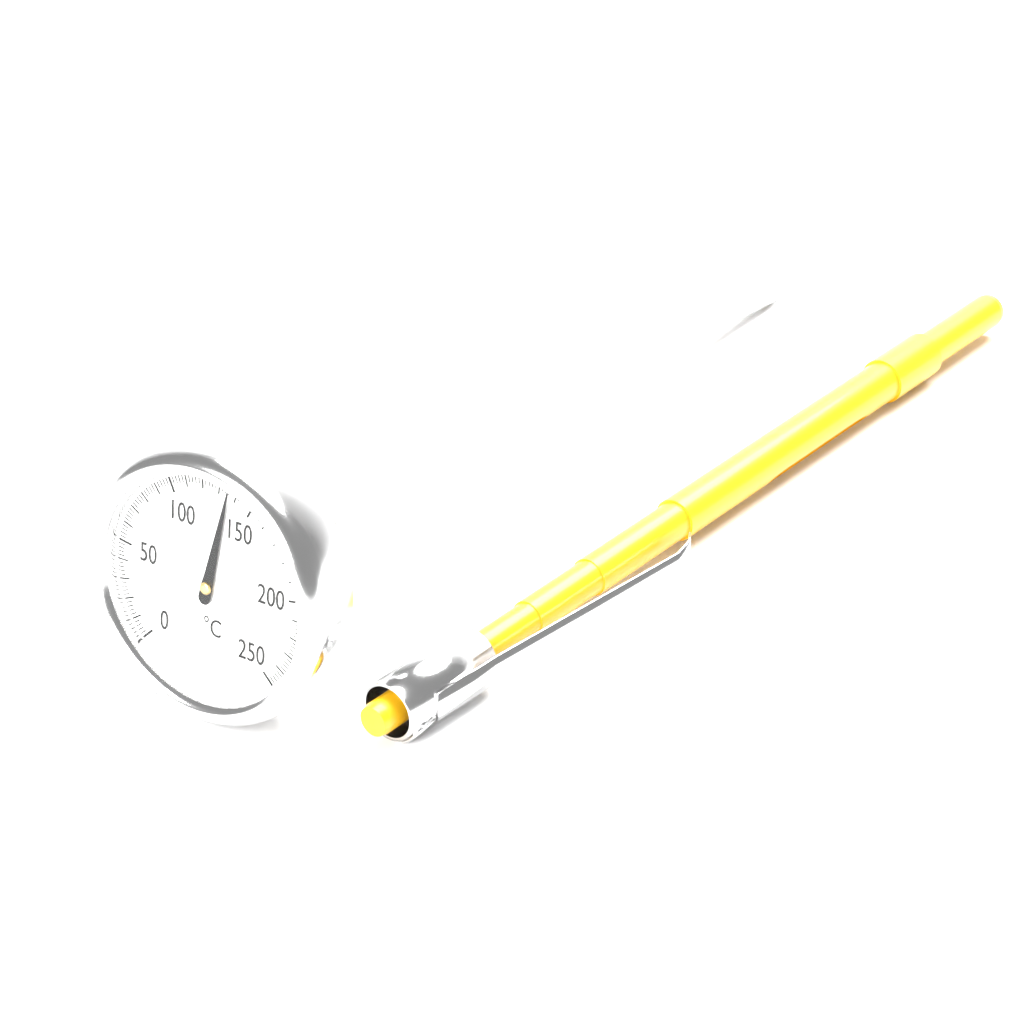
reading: 136 °C
